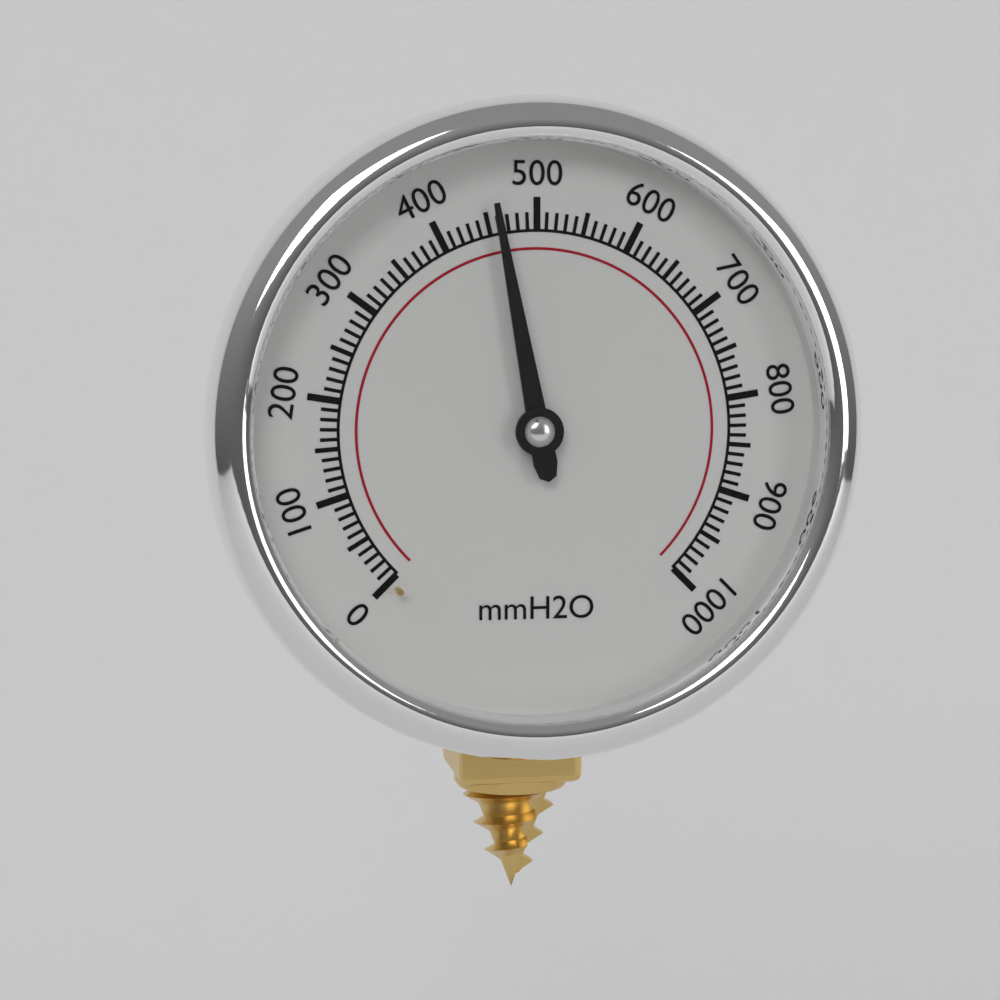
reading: 460 mmH2O
